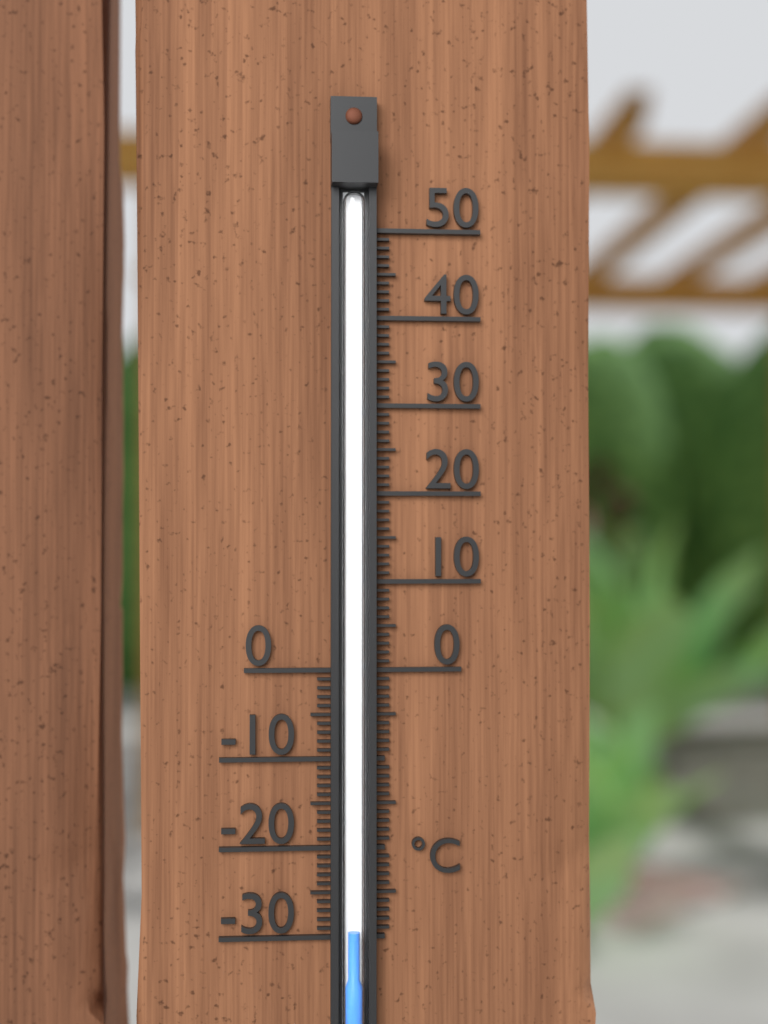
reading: -29 °C
